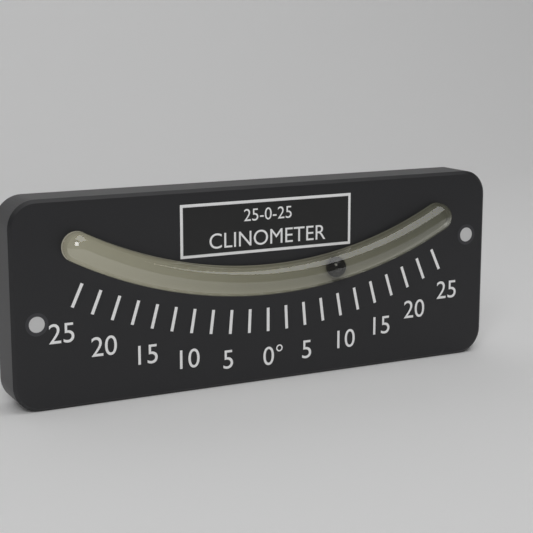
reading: 10.0 °
